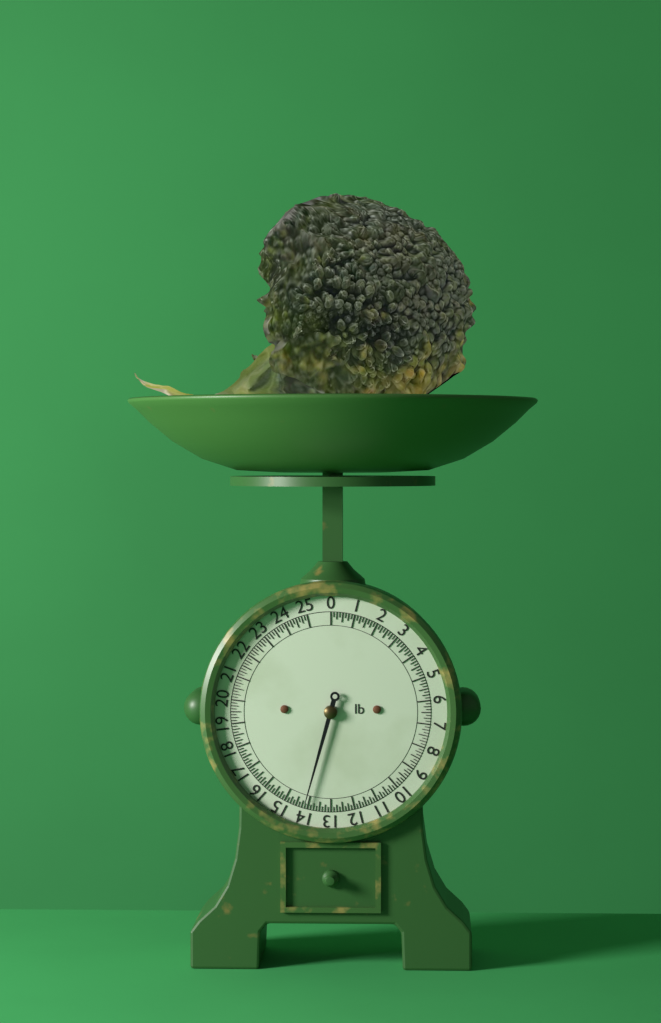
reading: 14.125 lb
